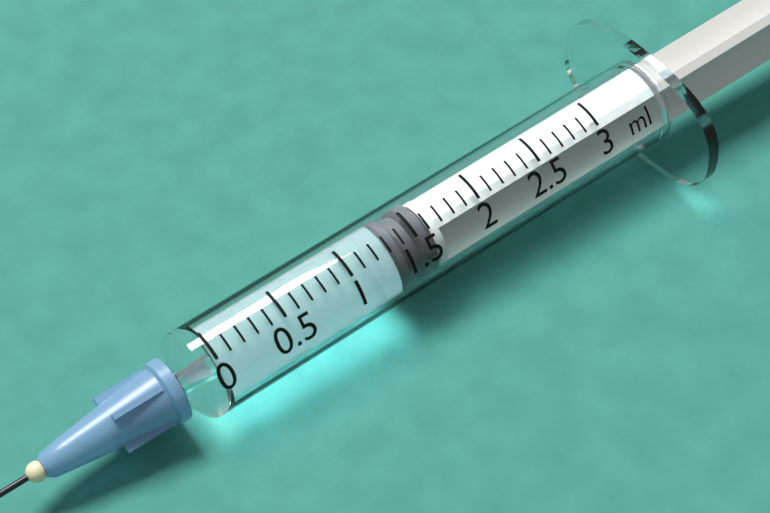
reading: 1.3 ml
